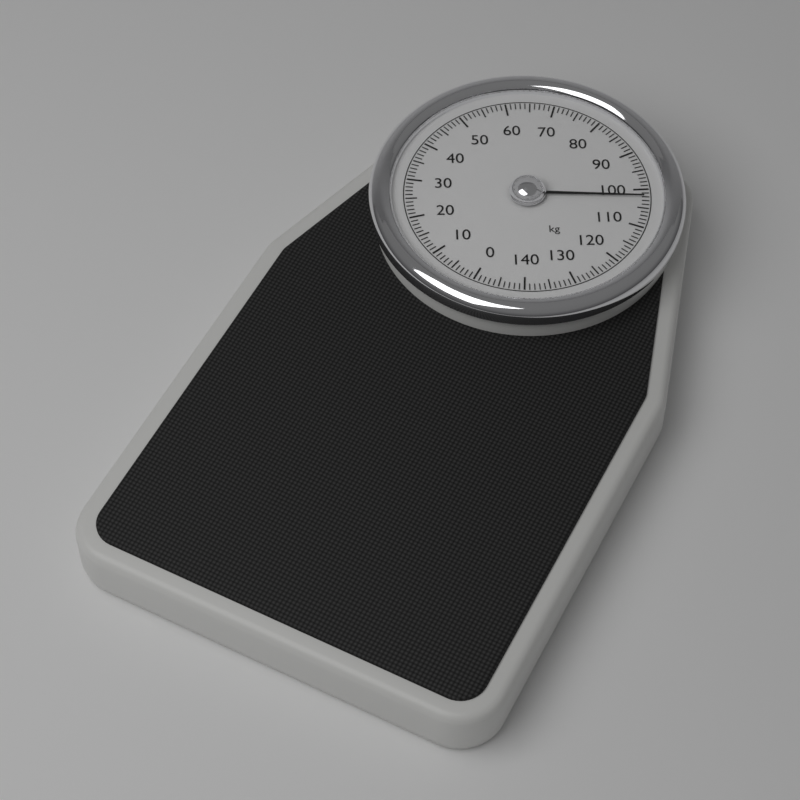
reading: 102 kg
